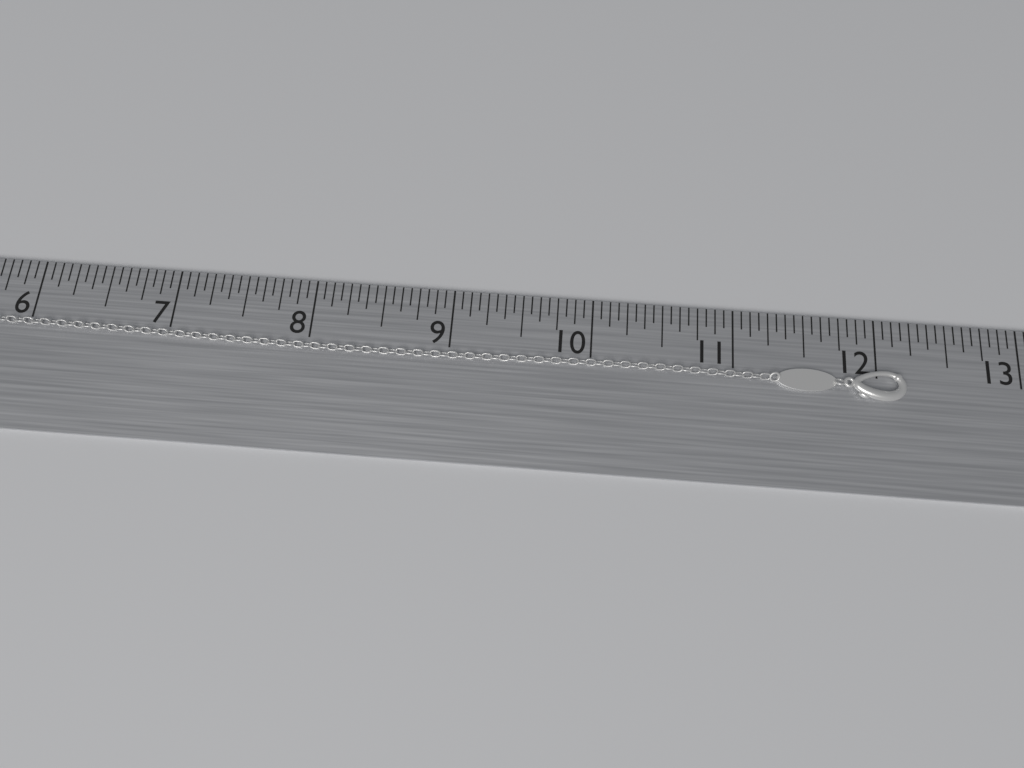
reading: 12.1875 in
